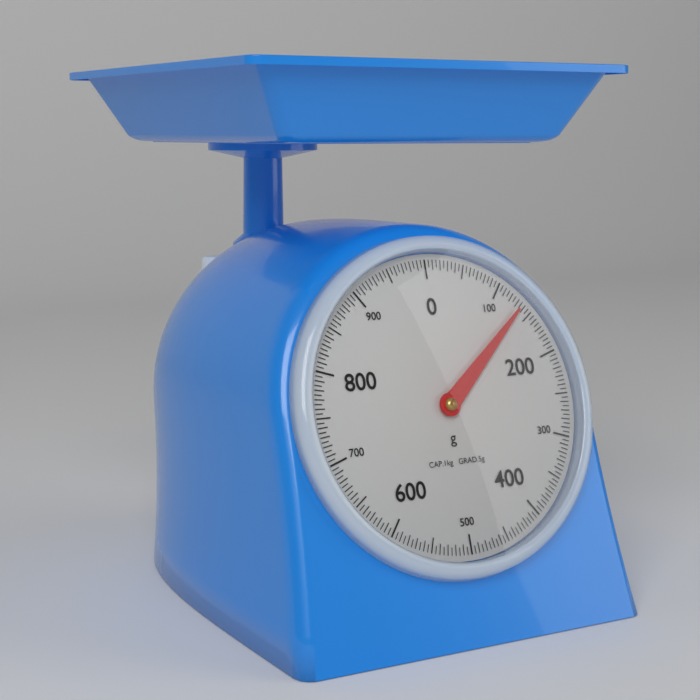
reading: 135 g
